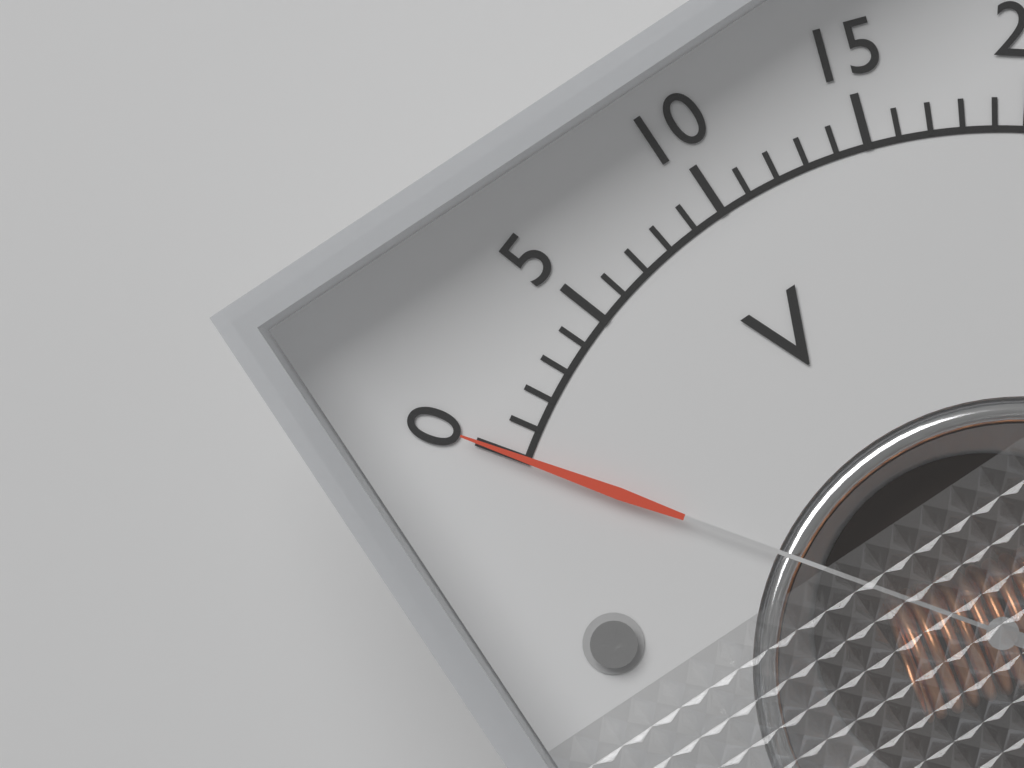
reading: 0 V
